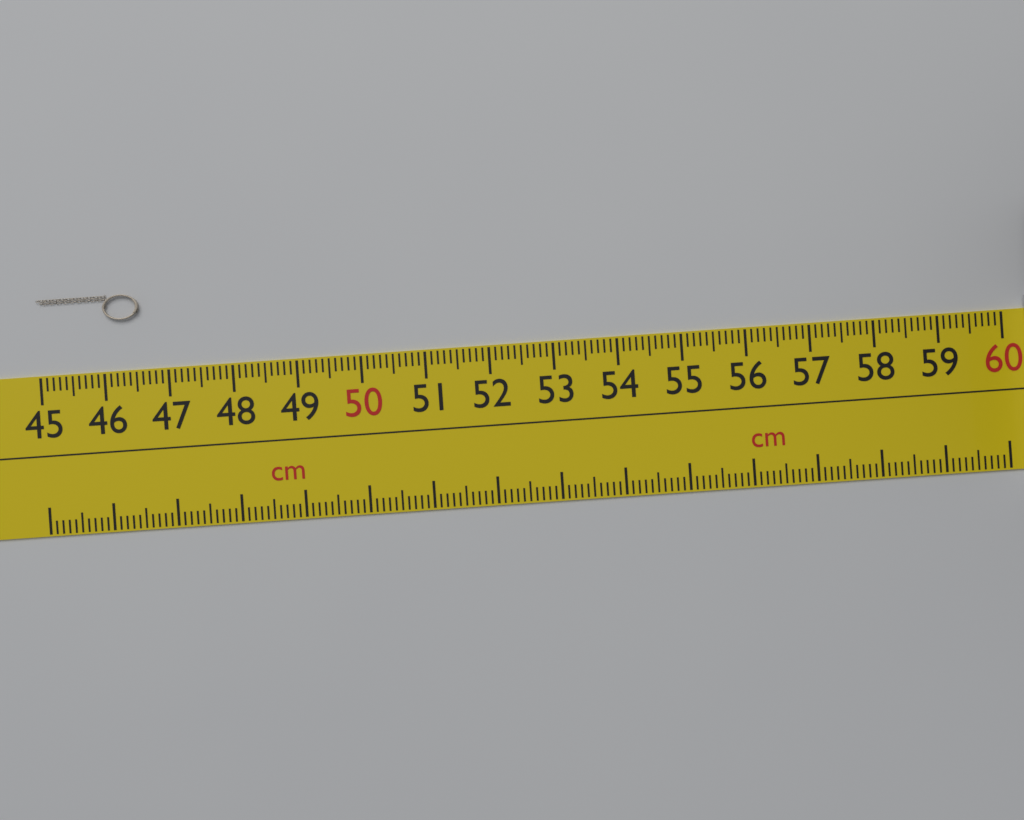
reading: 46.6 cm
